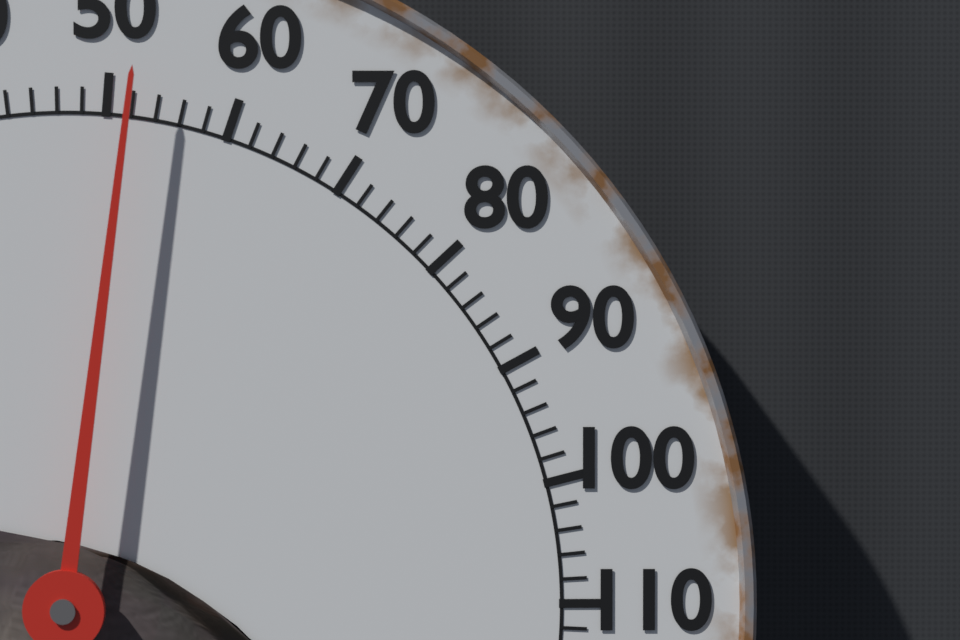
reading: 52 °F
